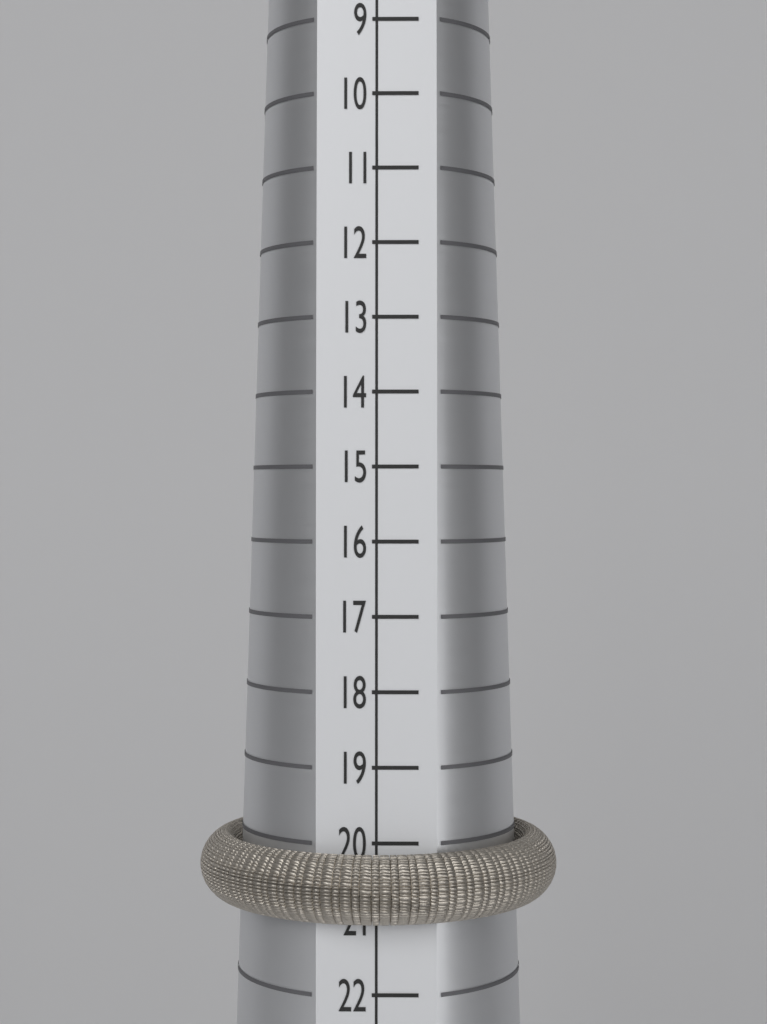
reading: 21 (no unit)
